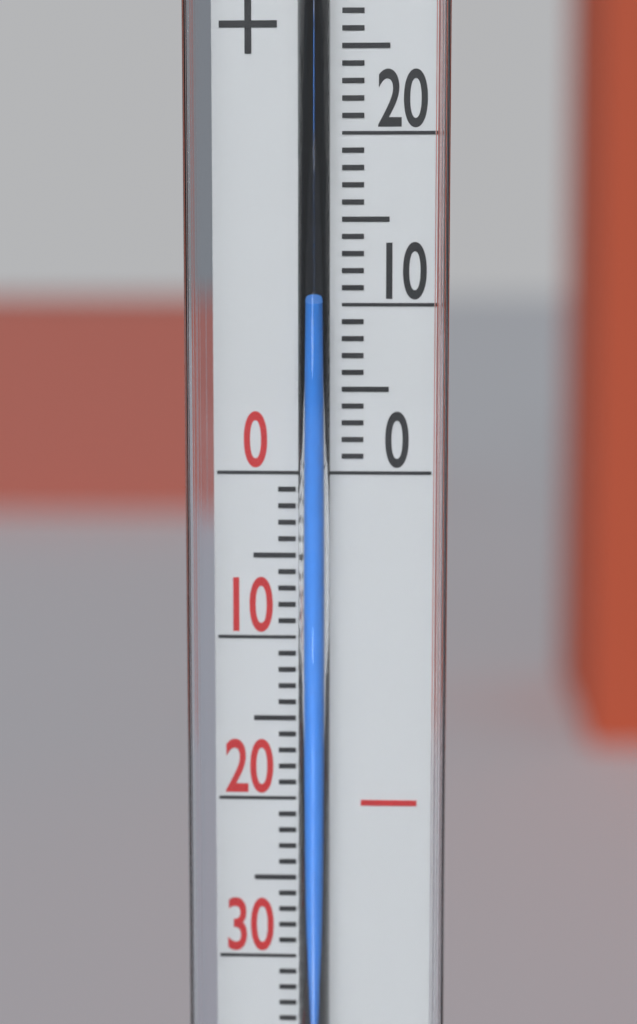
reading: 10 °C
